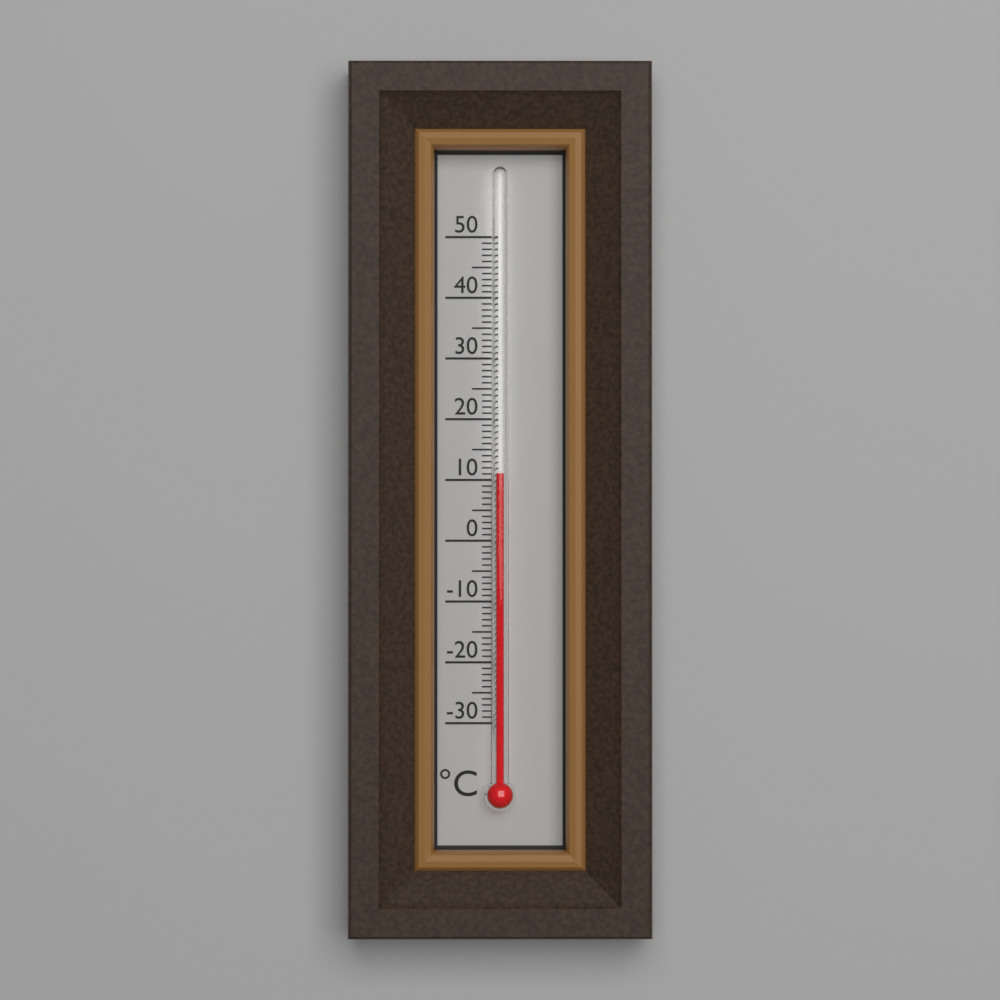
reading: 11 °C
